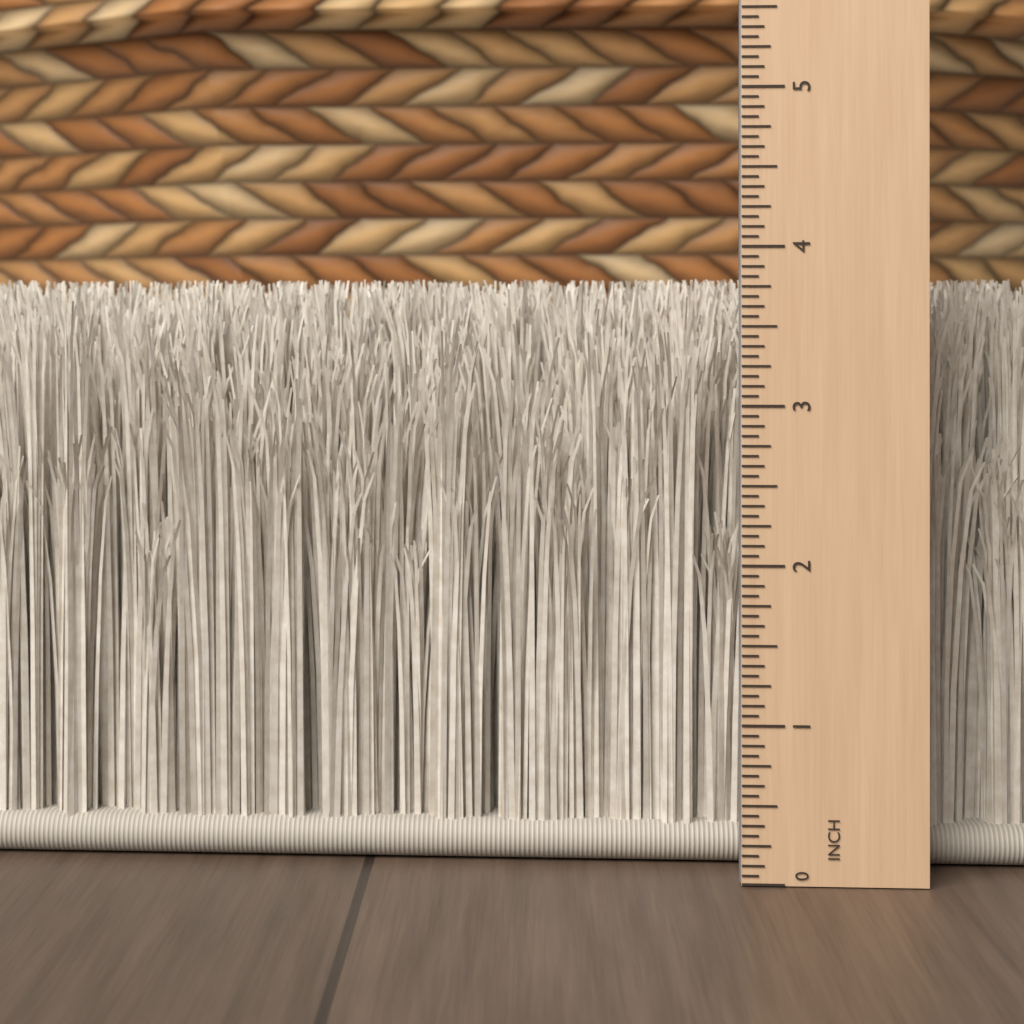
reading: 3.8125 in
